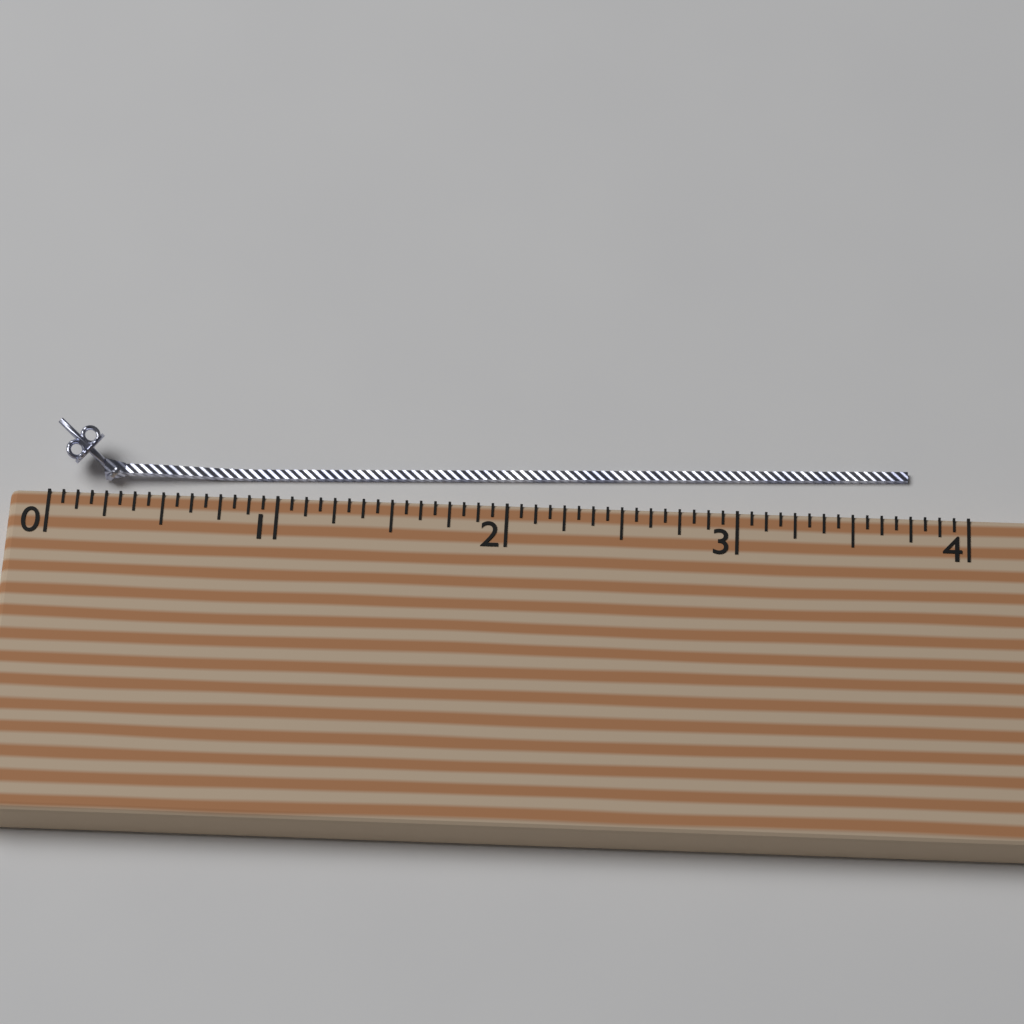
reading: 3.7500 (no unit)
